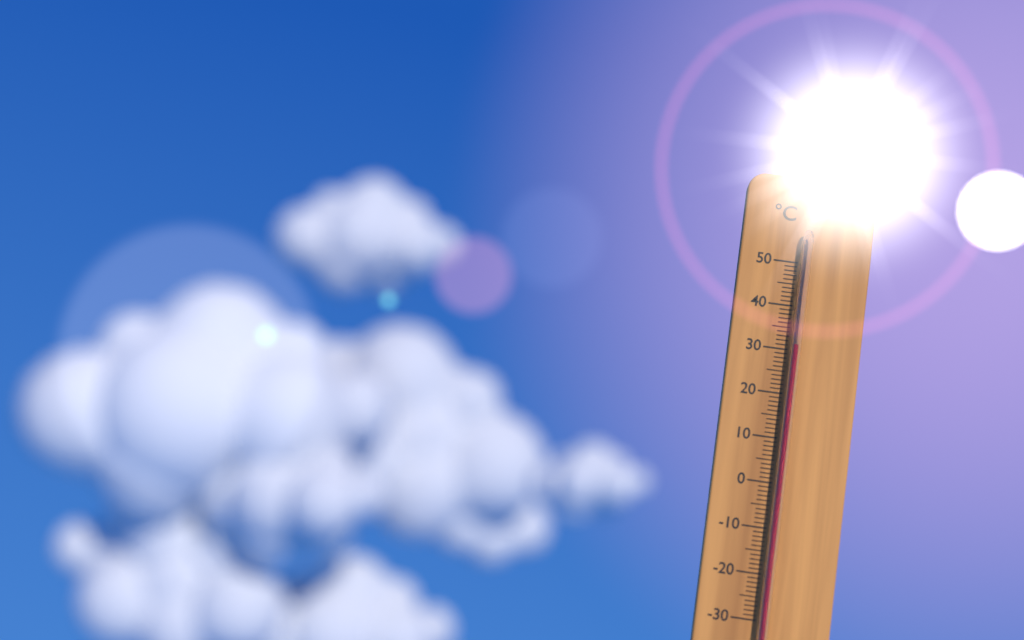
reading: 31 °C
